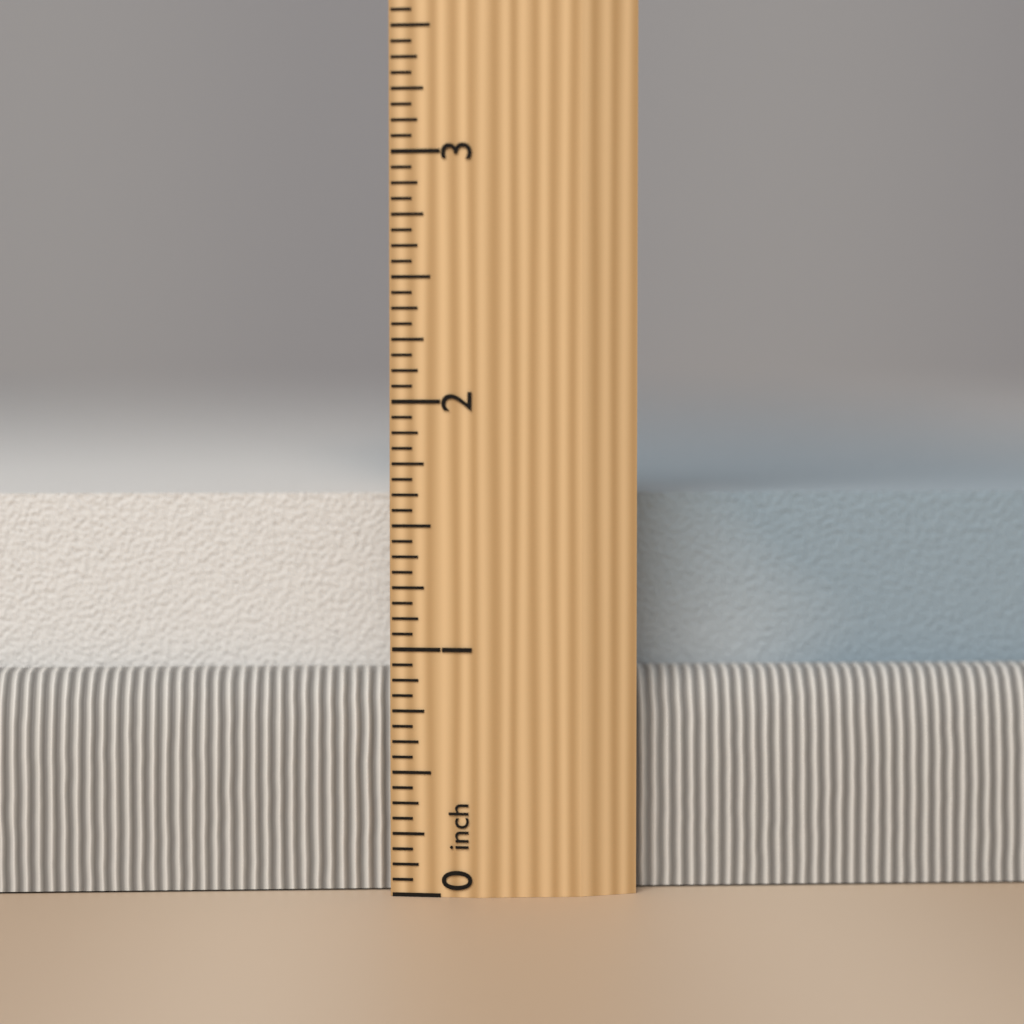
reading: 1.6250 inch
